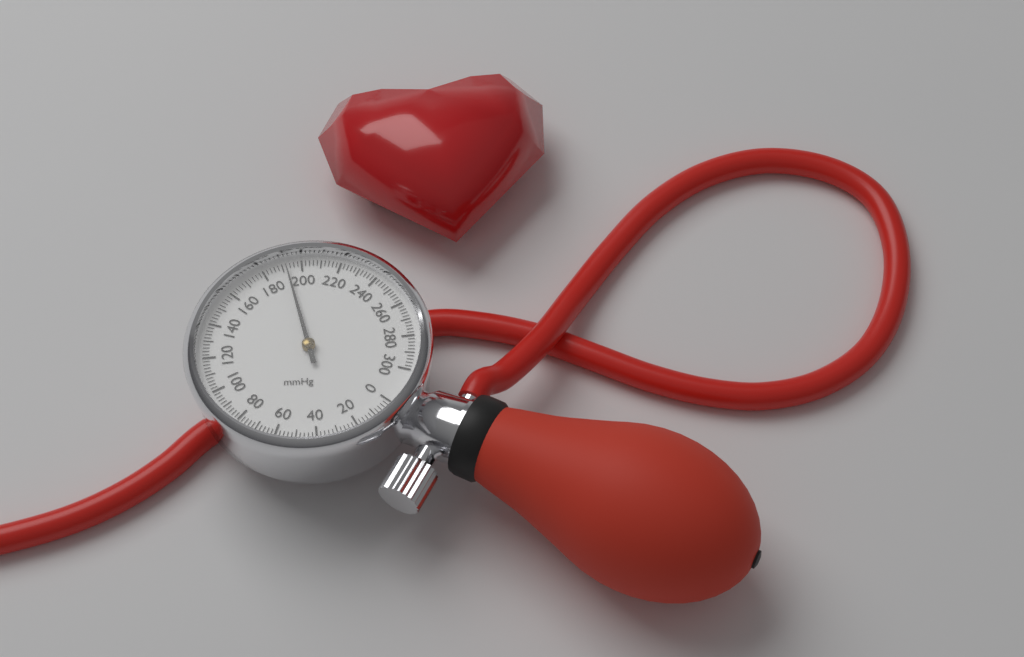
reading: 192 mmHg
